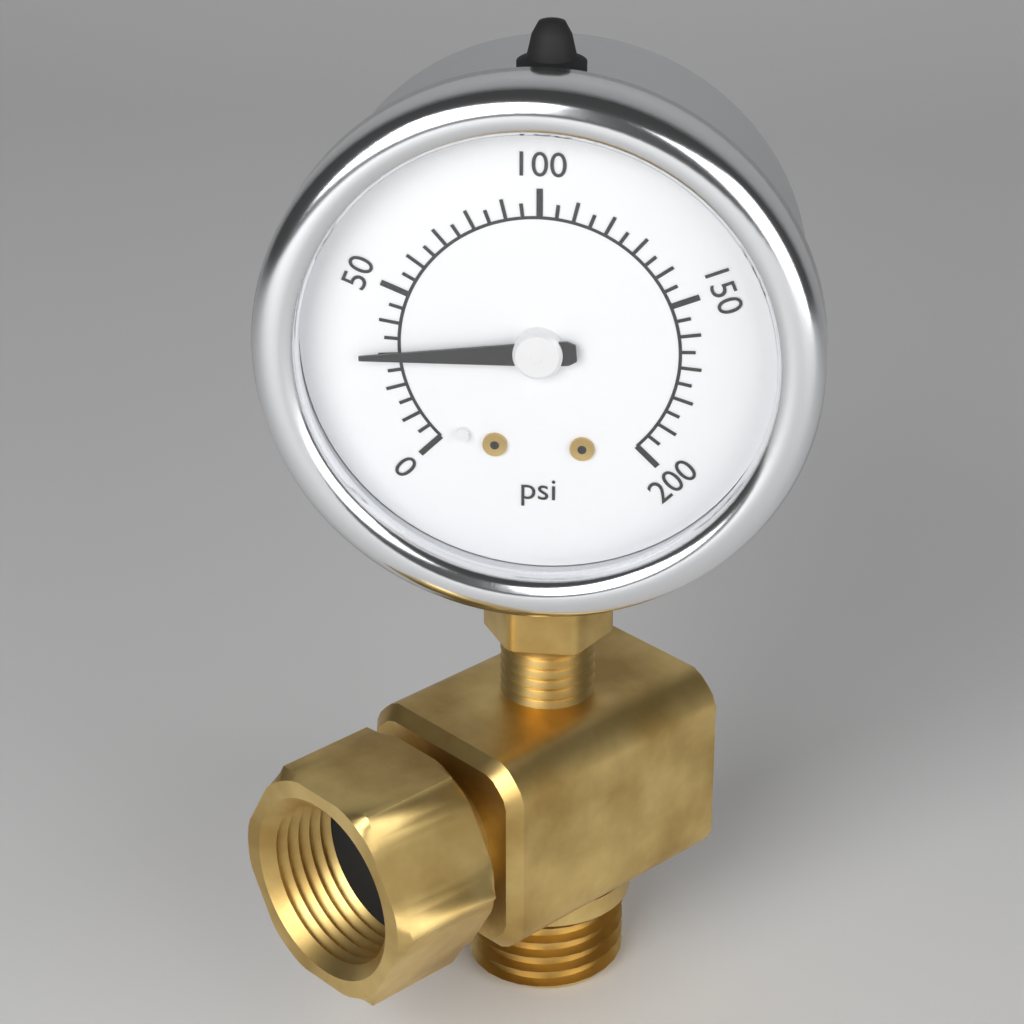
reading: 30 psi
